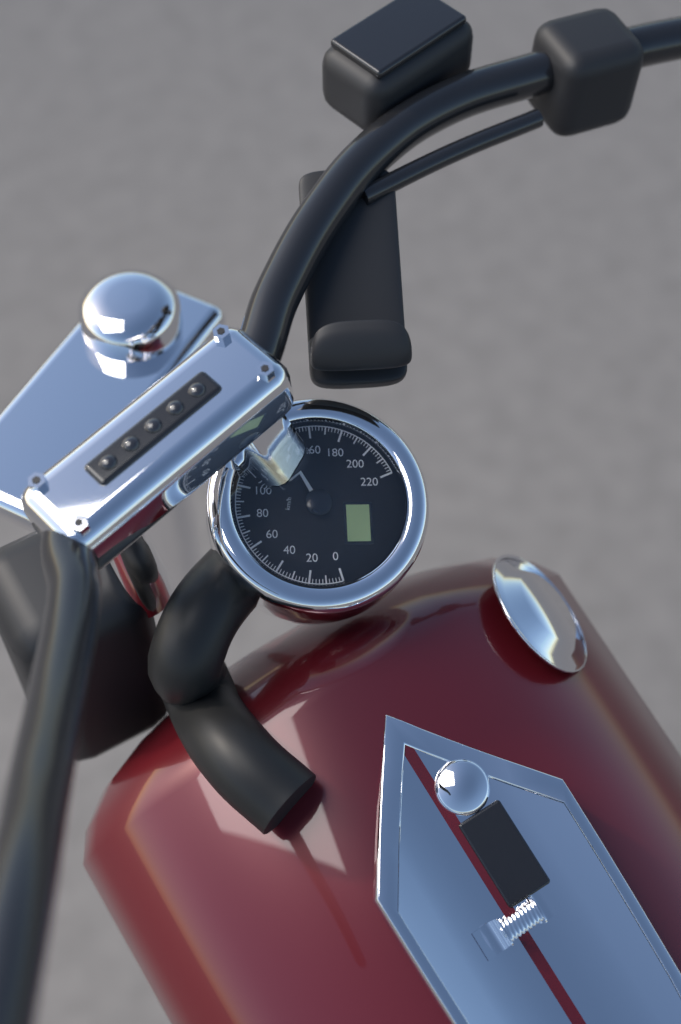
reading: 140 km/h
